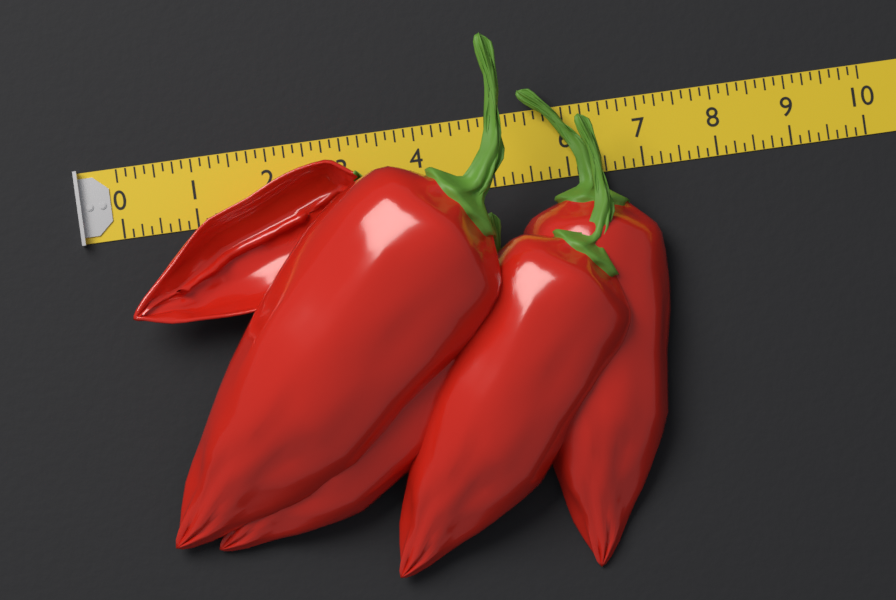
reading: 7.125 (no unit)
